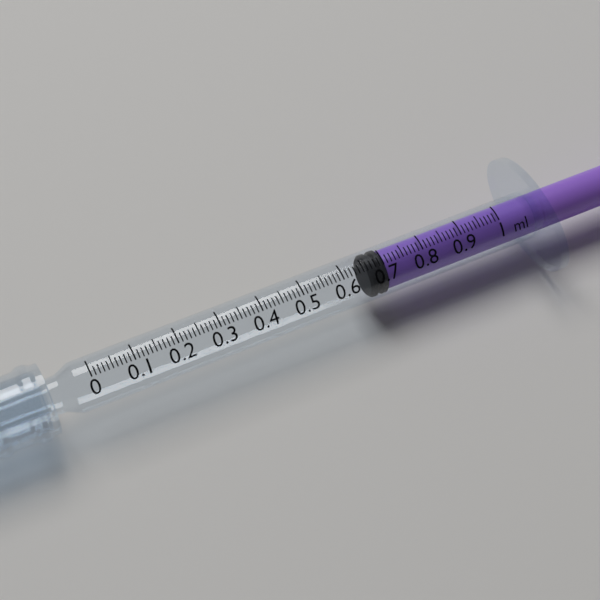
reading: 0.66 ml
